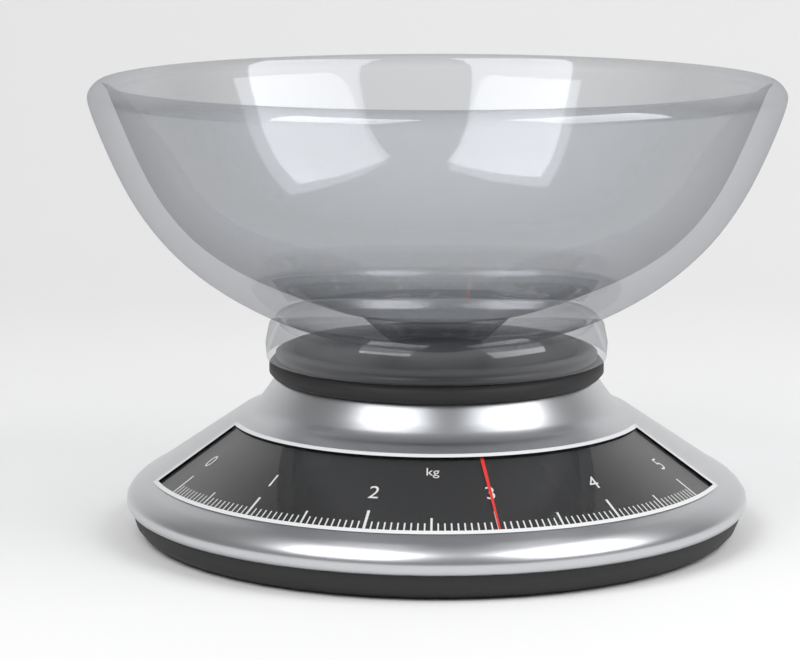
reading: 3.00 kg
